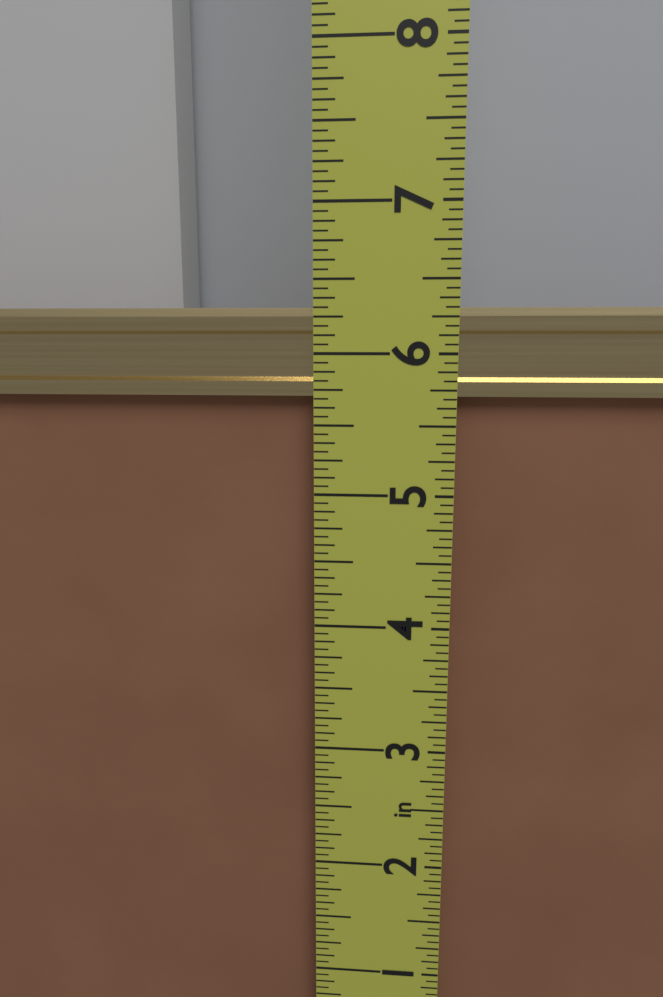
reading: 6.3125 in
